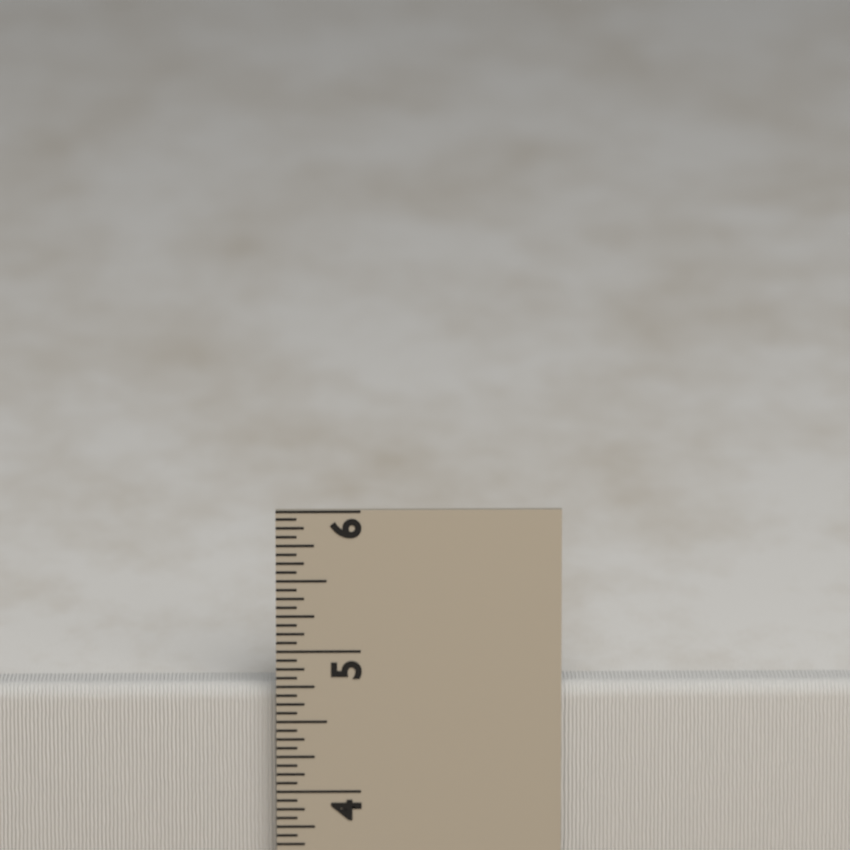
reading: 4.7500 in
